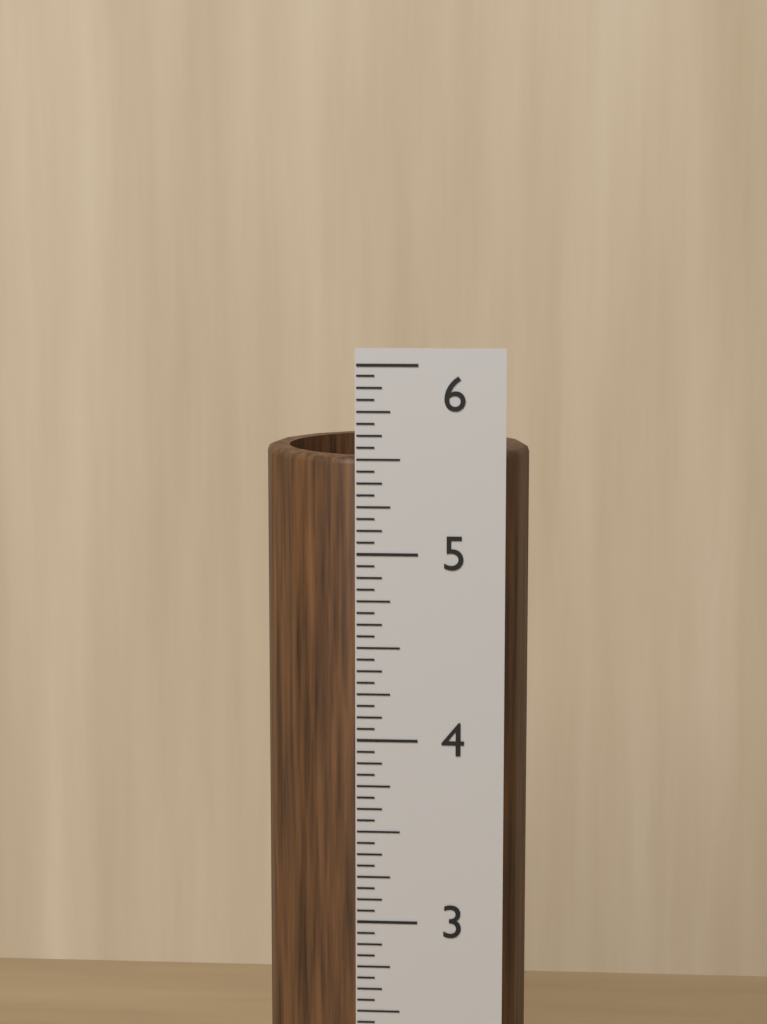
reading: 5.5000 in
